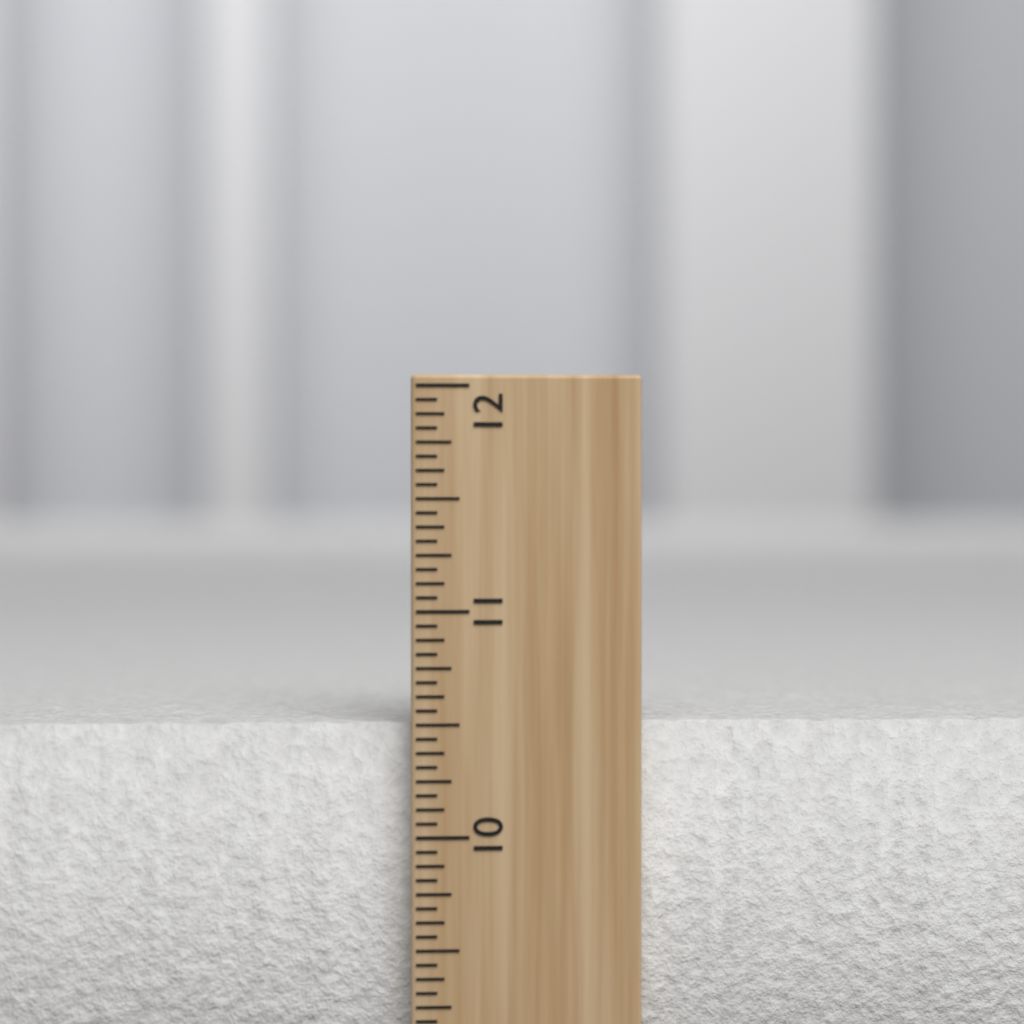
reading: 10.5000 inch
